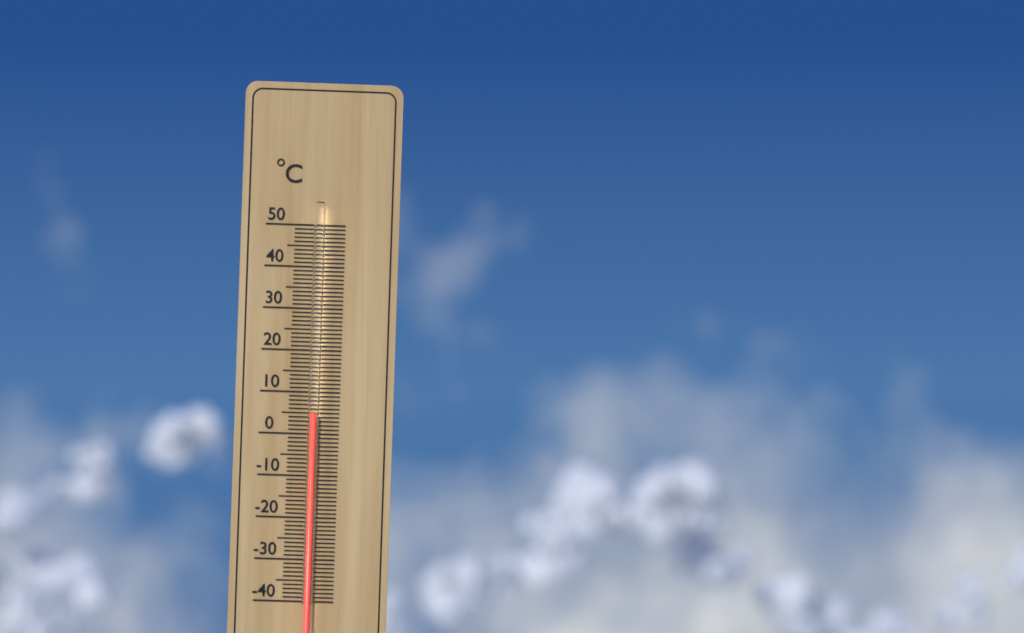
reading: 5 °C
